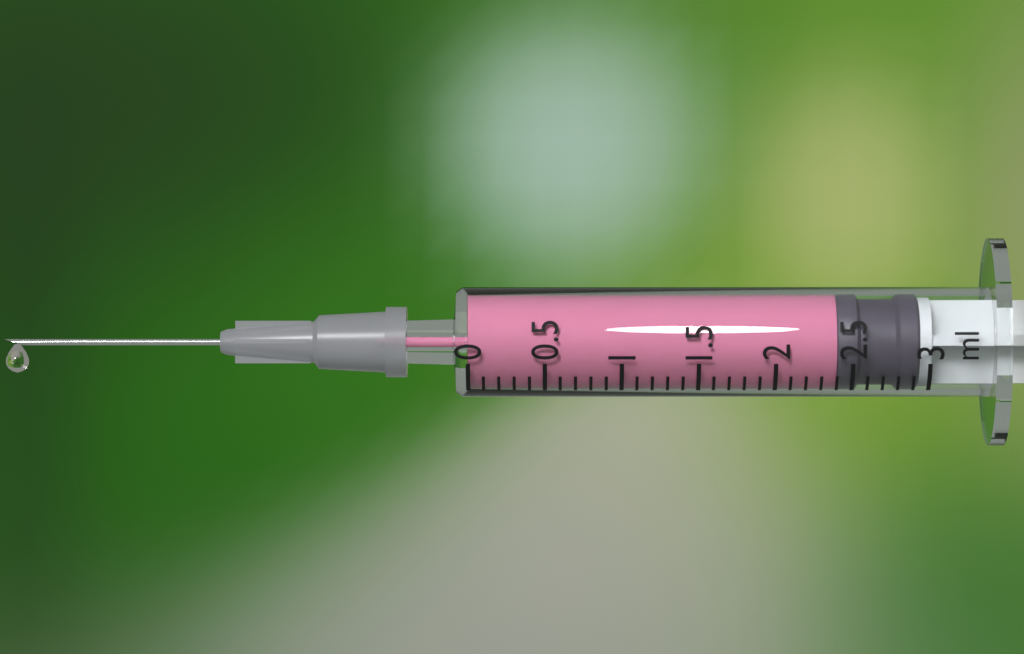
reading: 2.4 ml
